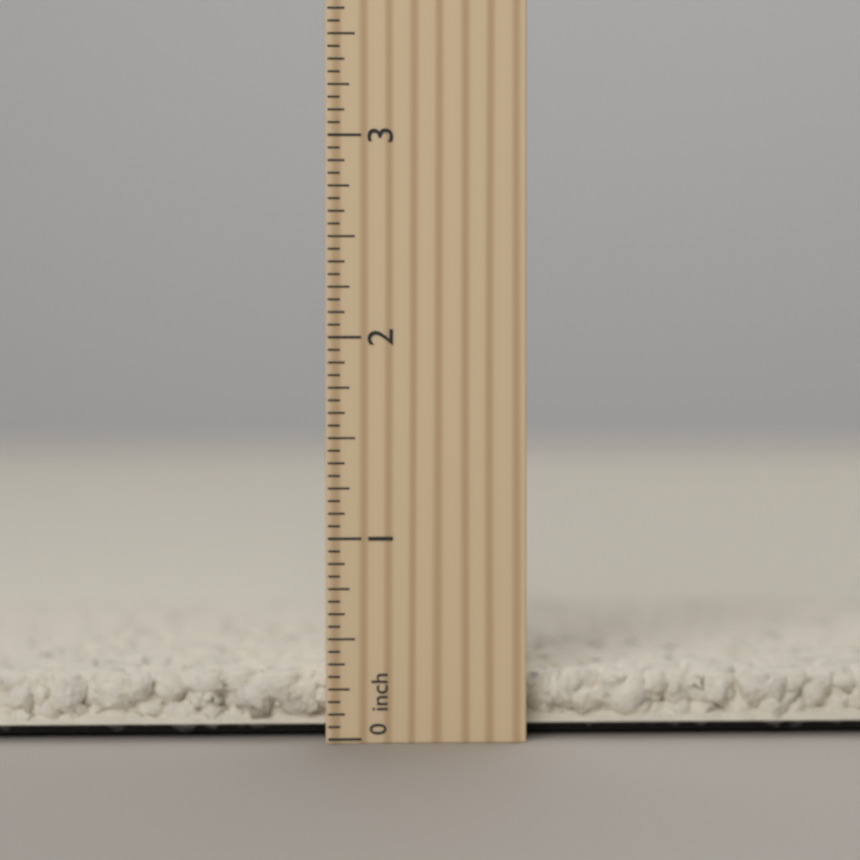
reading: 0.3125 inch
